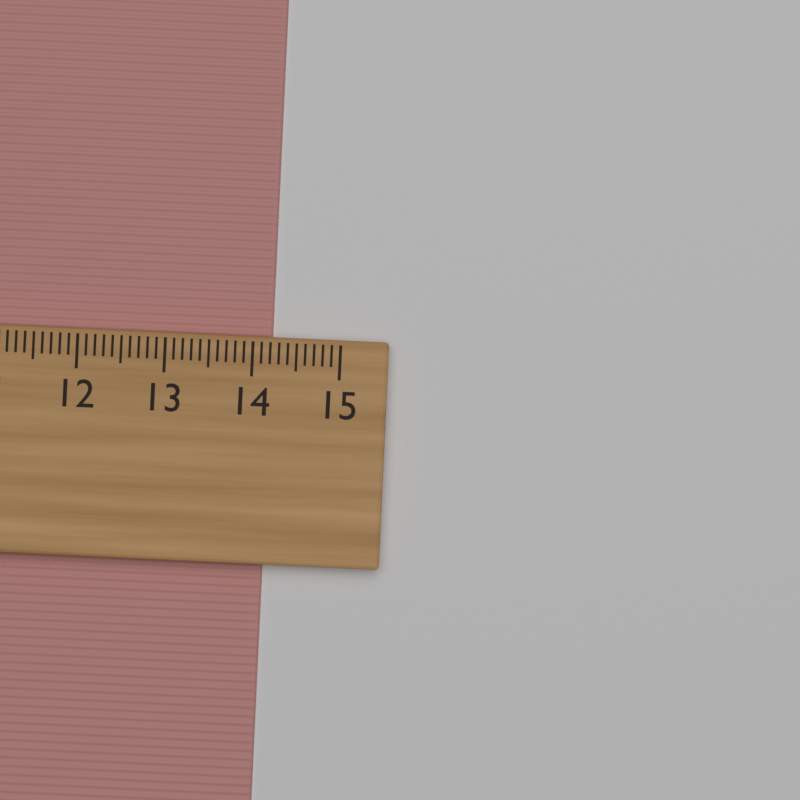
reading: 14.2 cm
